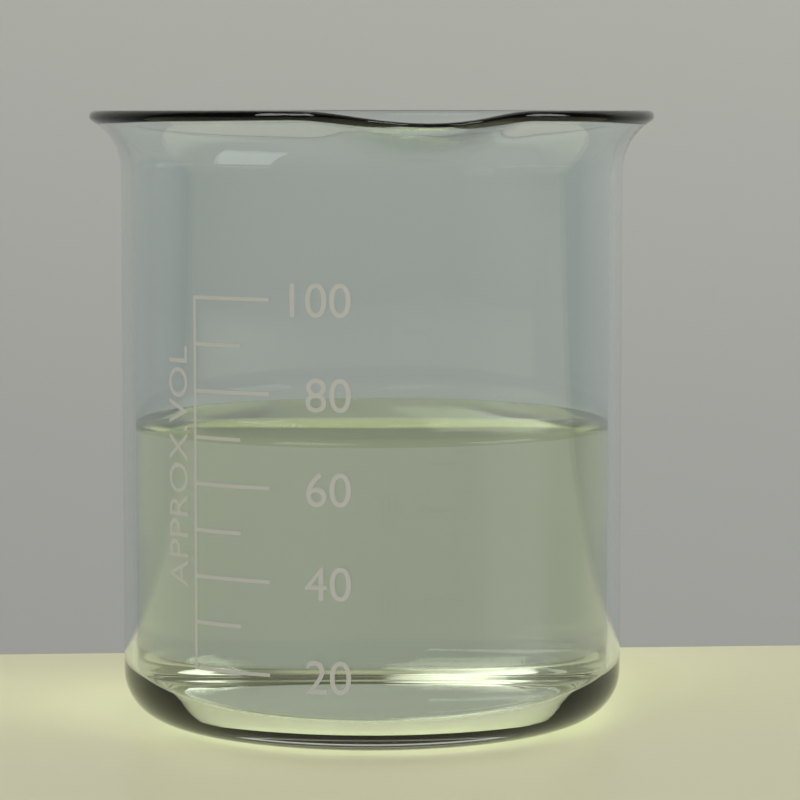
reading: 70 (no unit)
